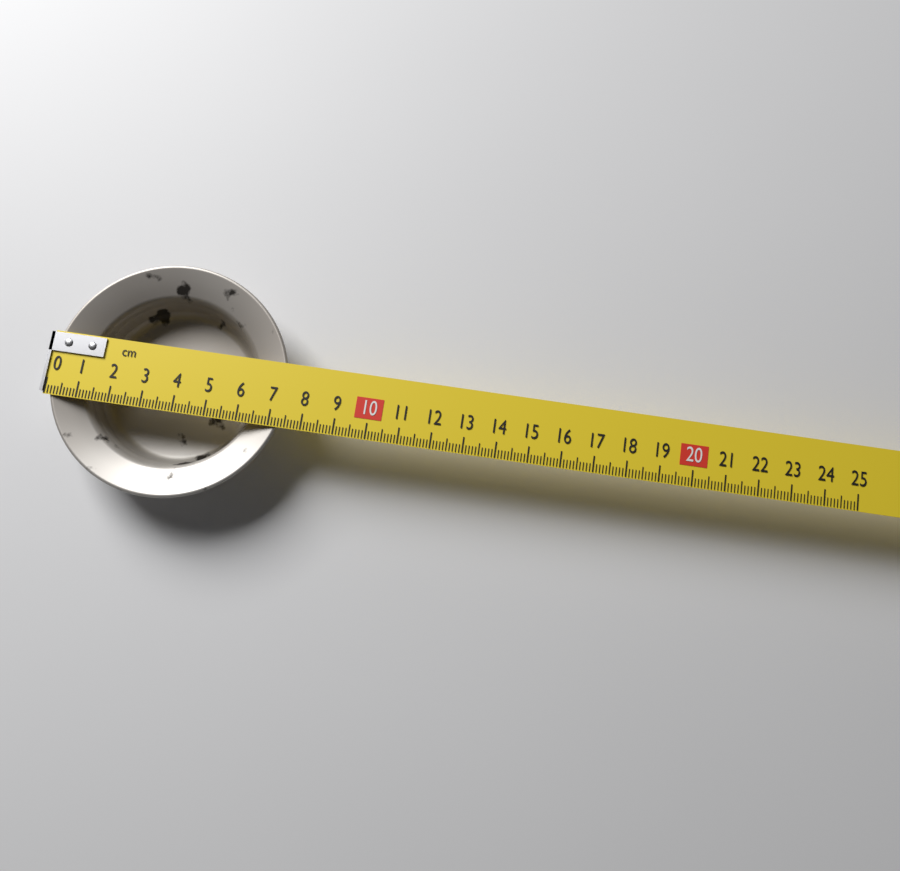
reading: 7.4 cm
